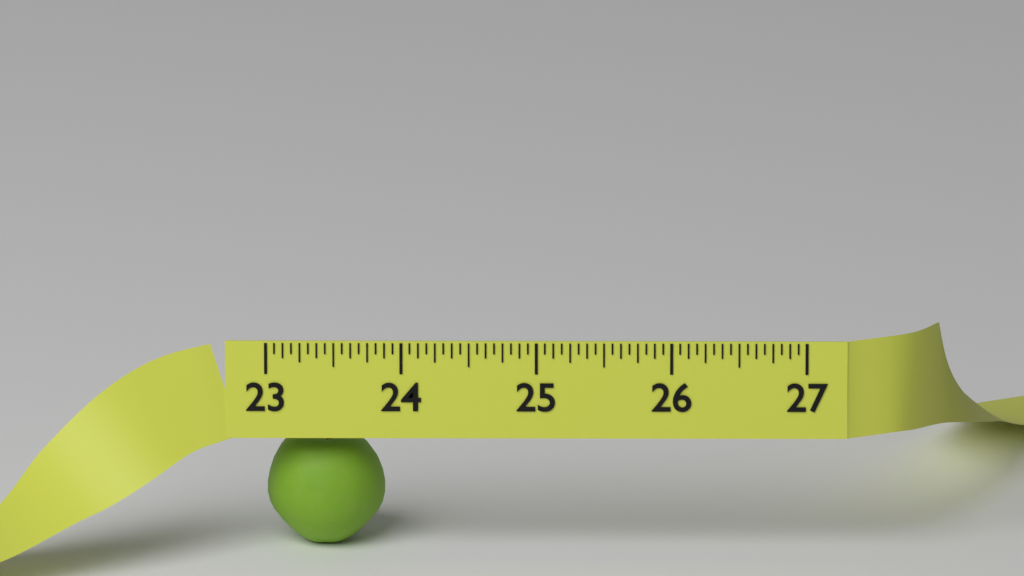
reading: 23.8750 (no unit)
